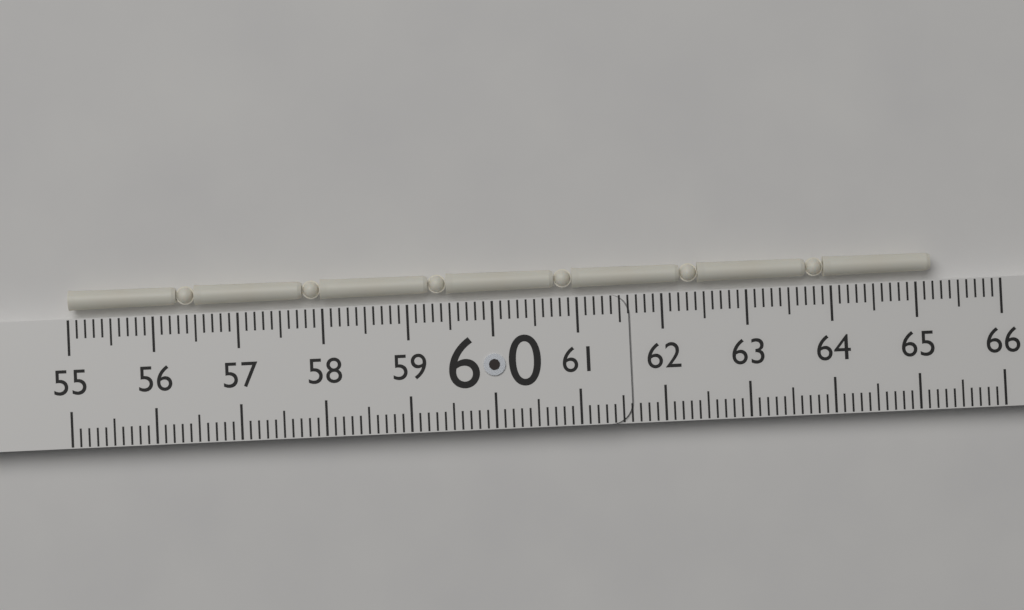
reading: 65.2 (no unit)
